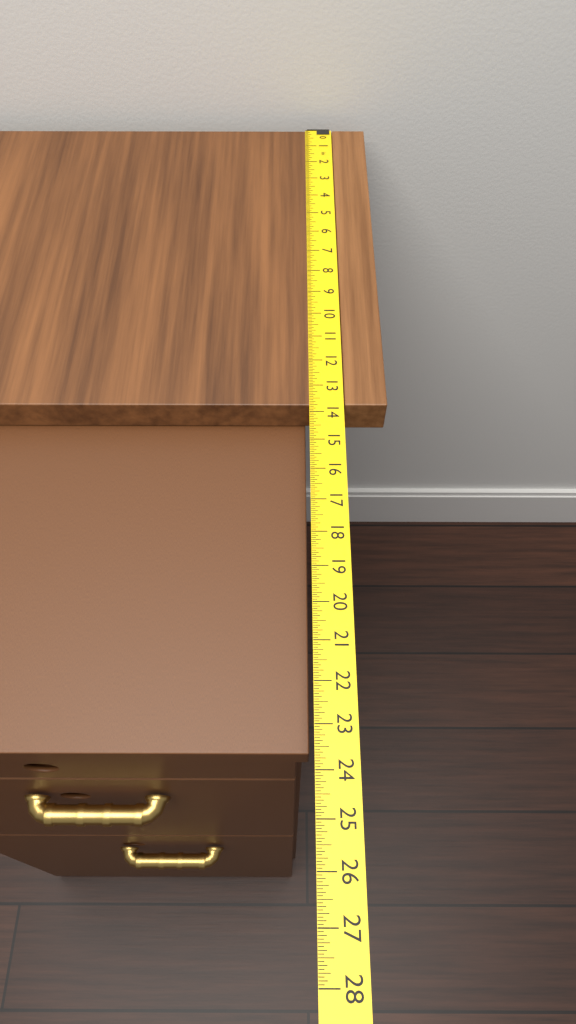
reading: 13.7500 in
